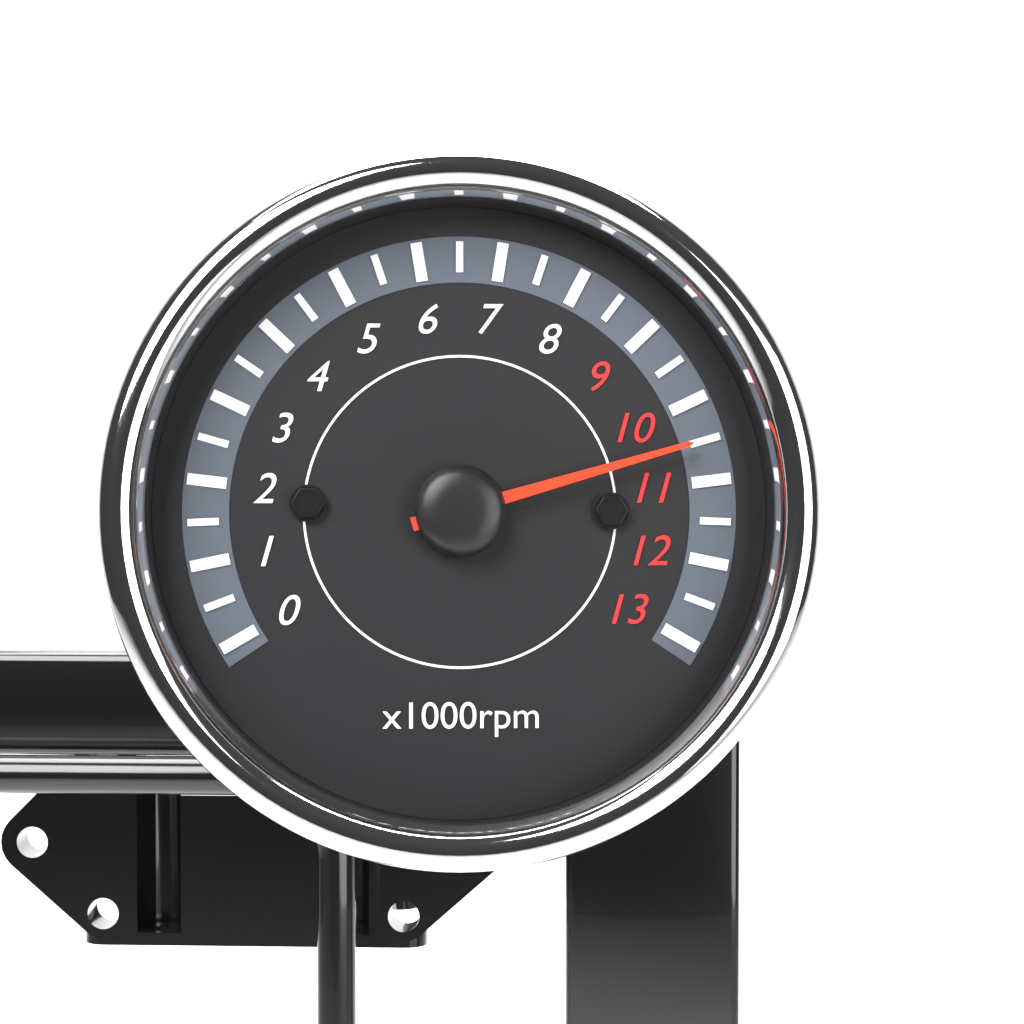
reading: 10500 rpm
